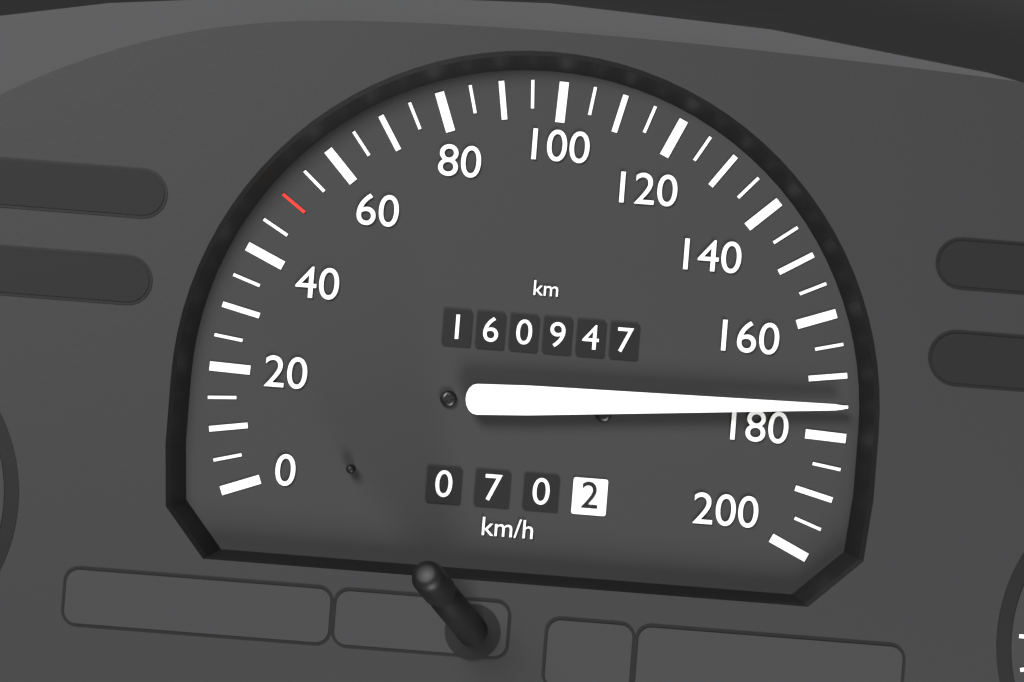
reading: 175 km/h
